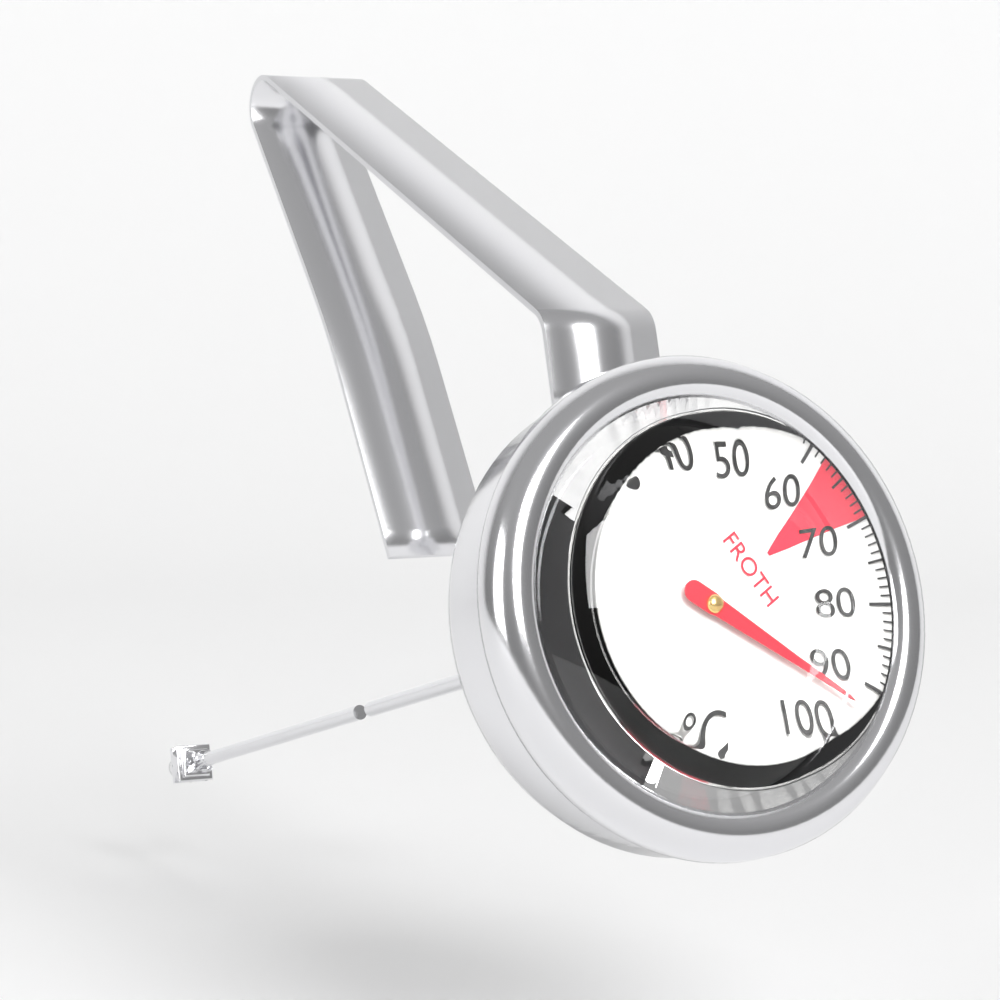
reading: 93 °C
